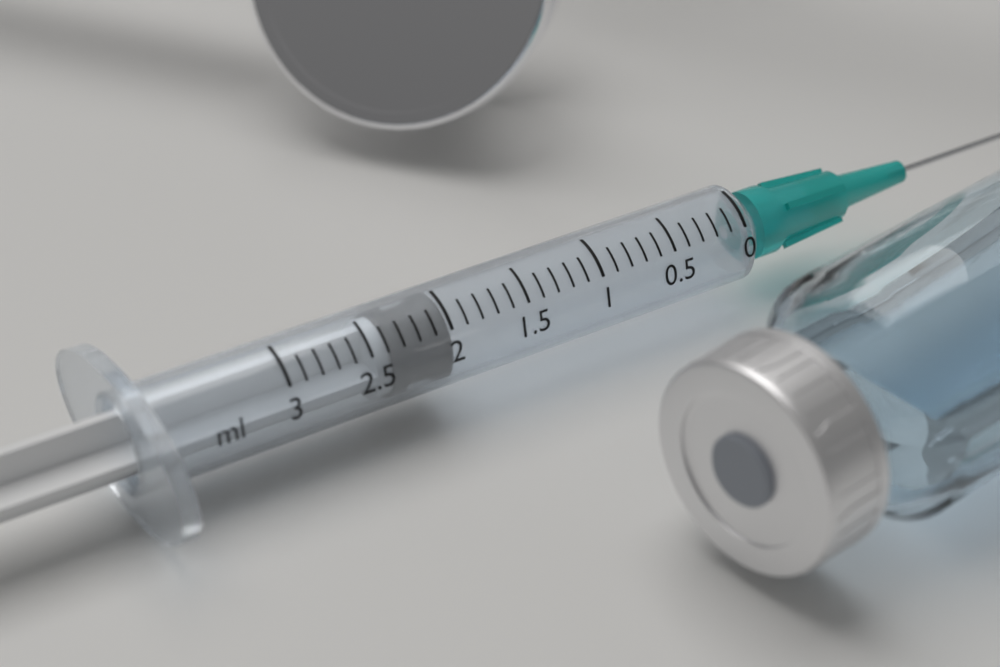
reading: 2.0 ml
